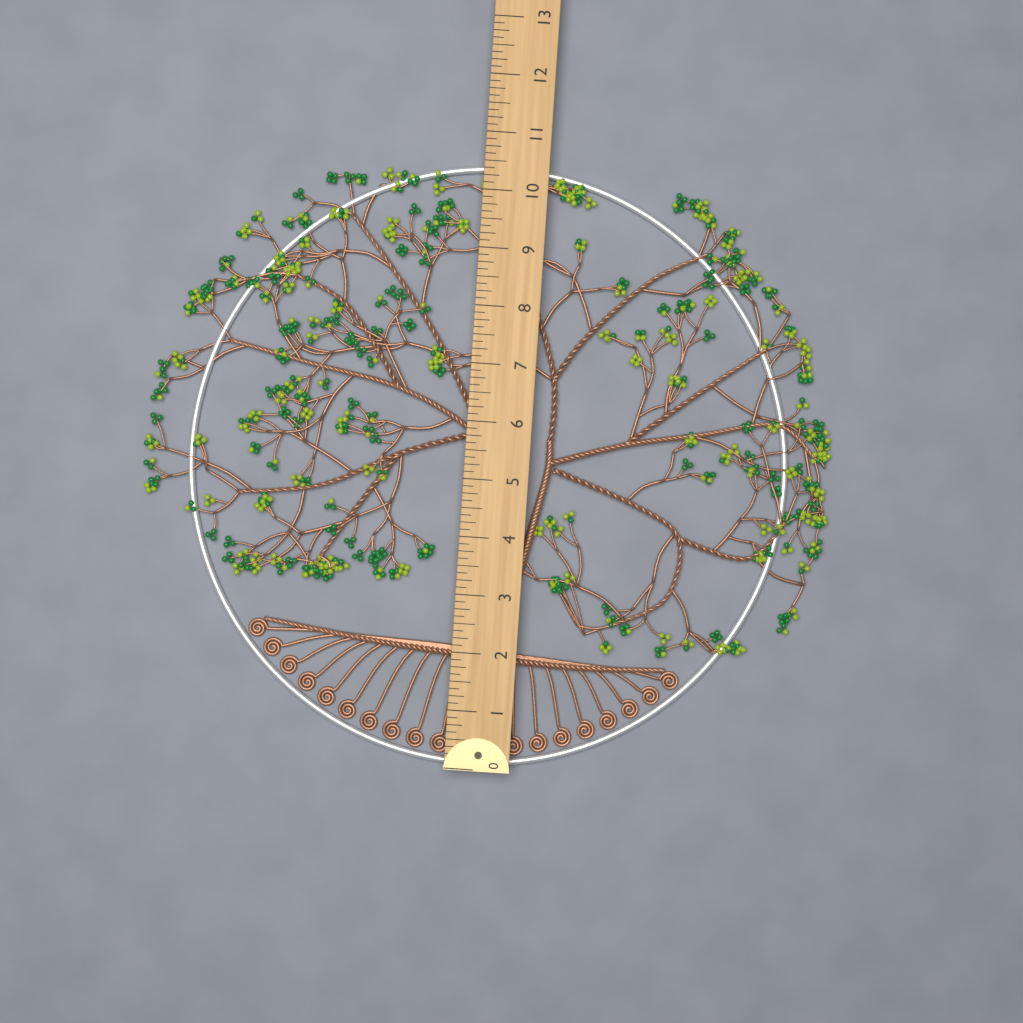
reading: 10.500 (no unit)
